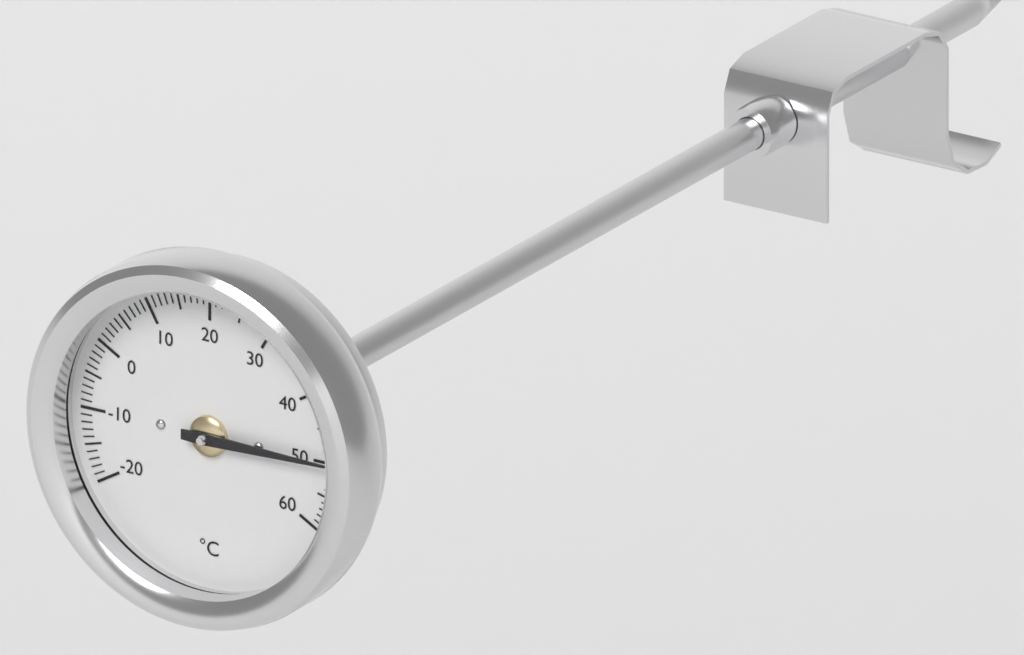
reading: 50 °C
